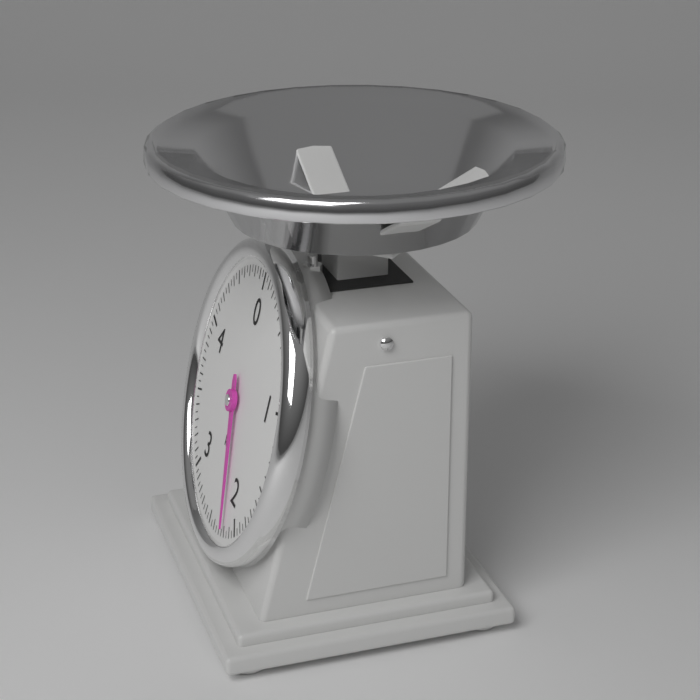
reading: 2.20 kg
